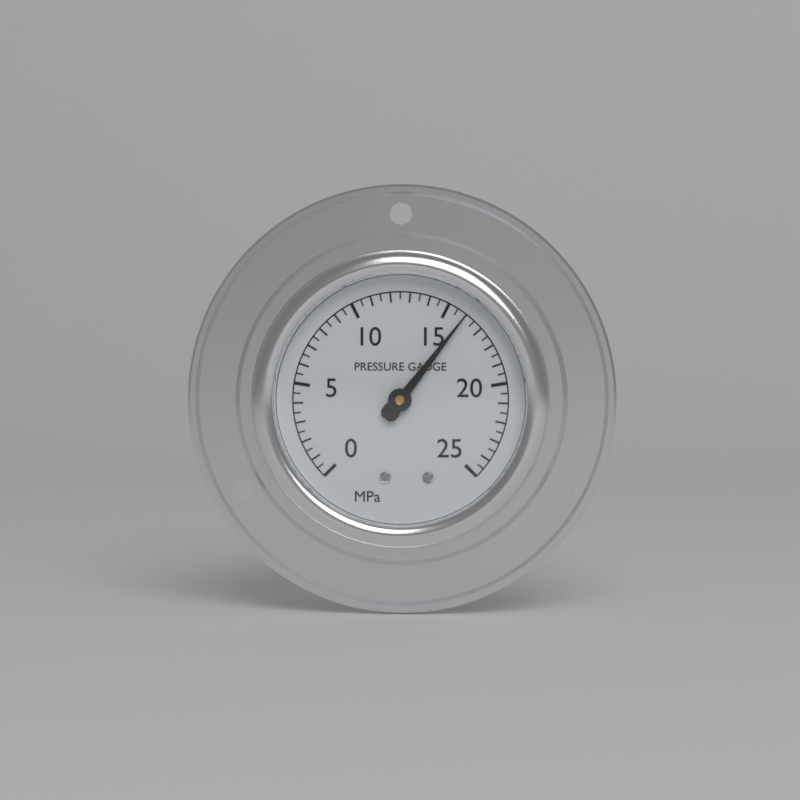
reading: 16.0 MPa
